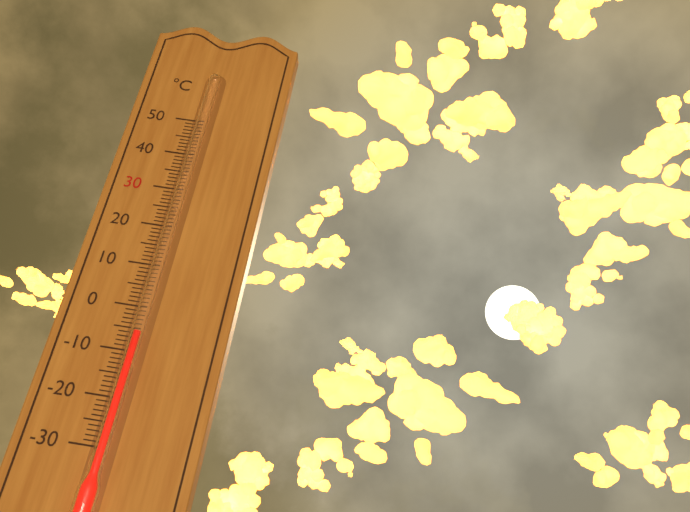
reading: -6 °C
